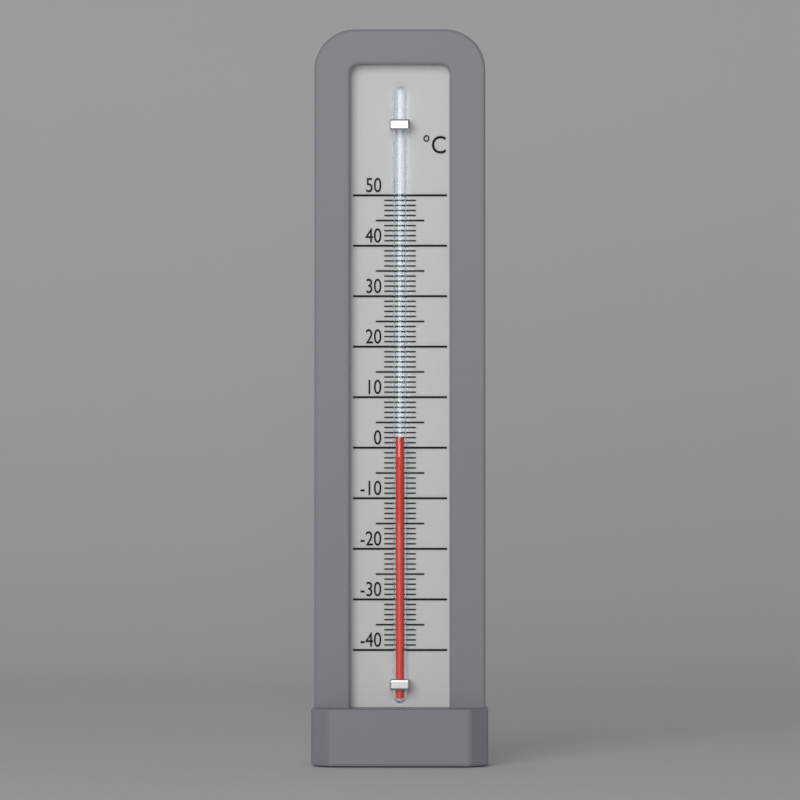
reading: 2 °C
